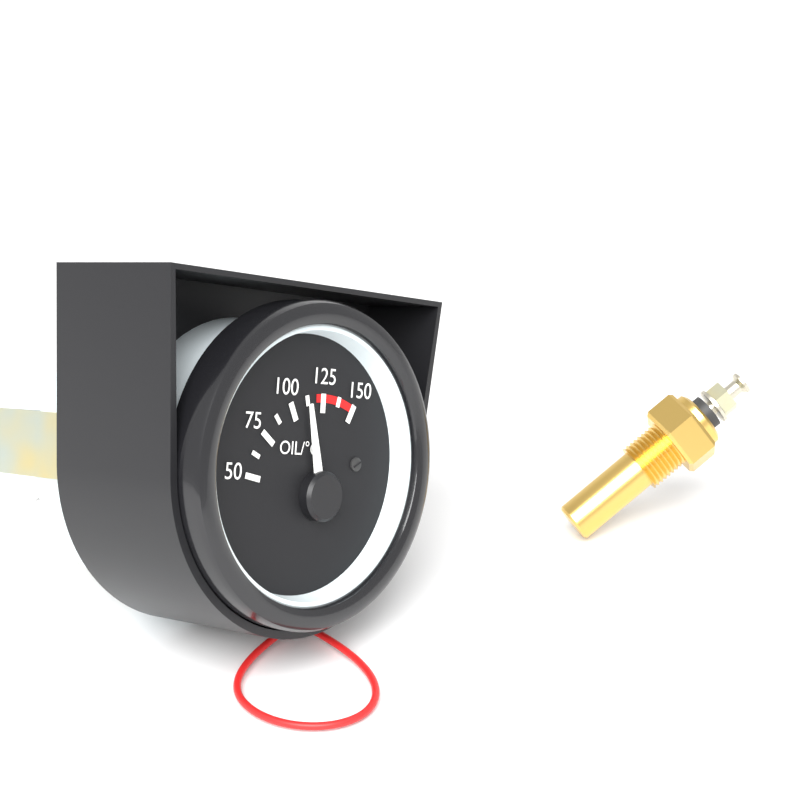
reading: 112.5 °C
